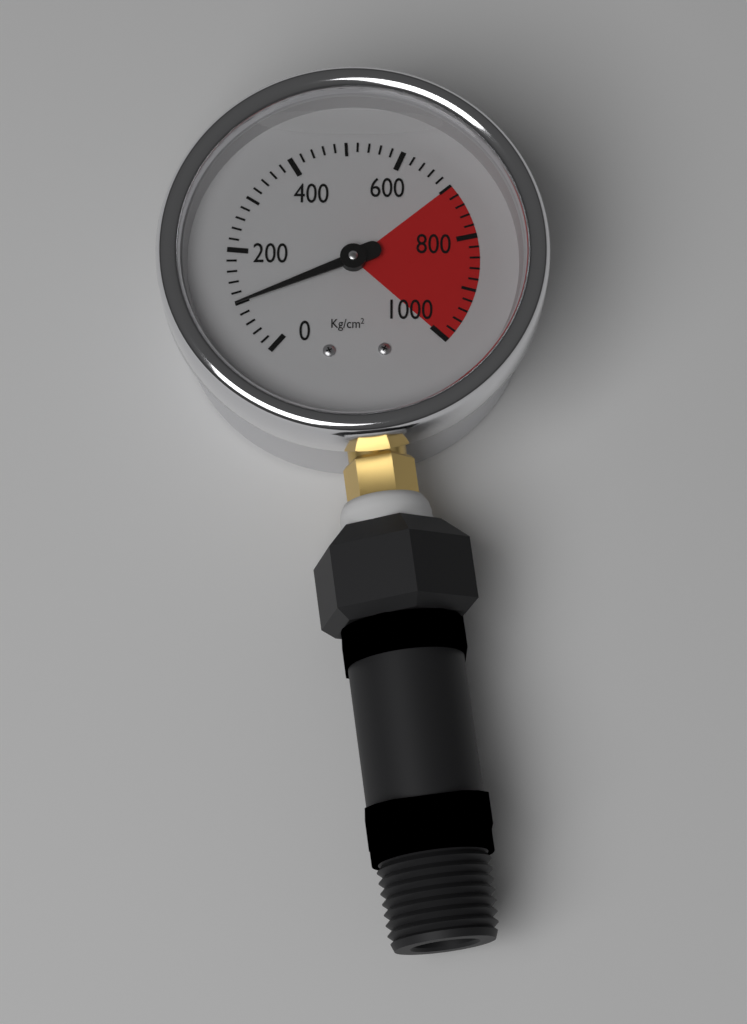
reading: 100 kg/cm²
